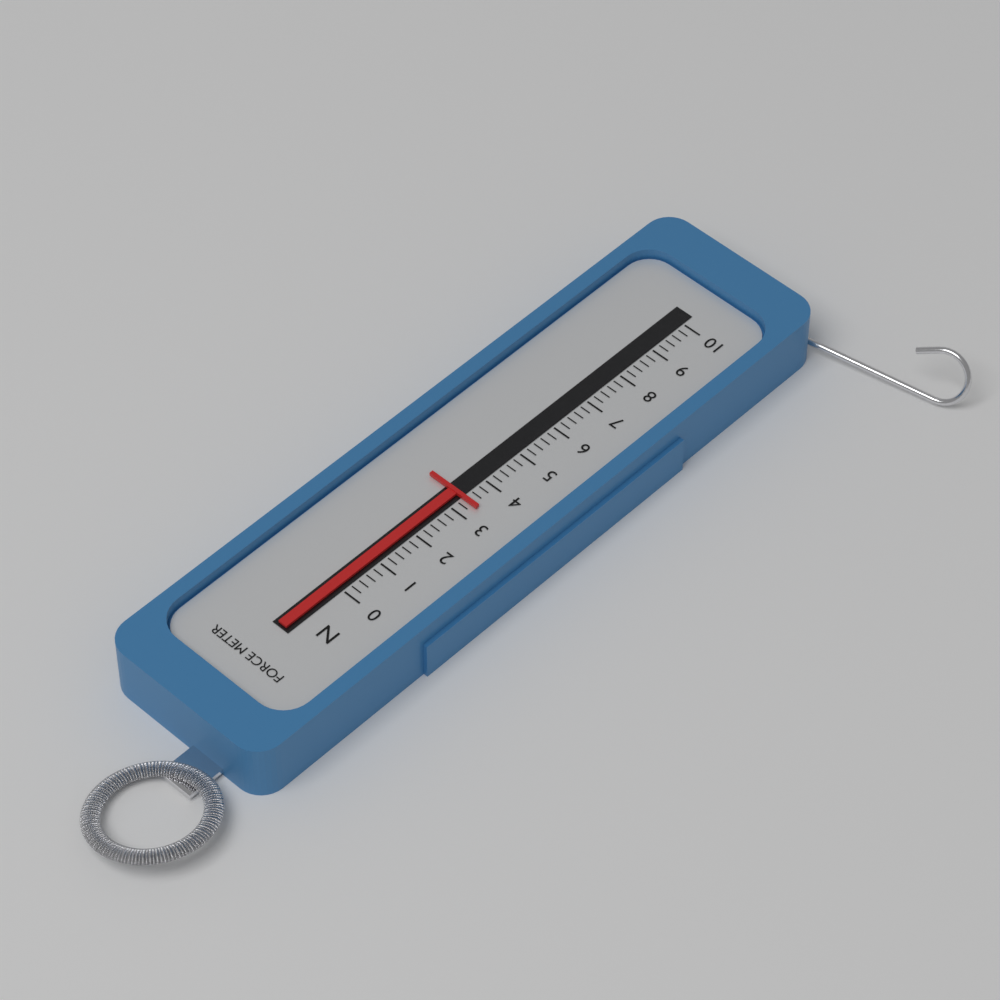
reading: 3.4 N
